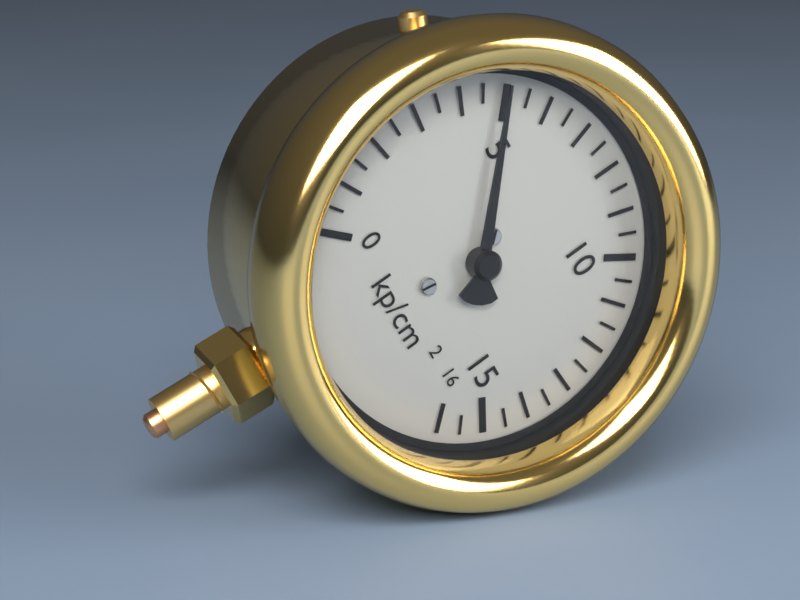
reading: 5.0 kp/cm²
